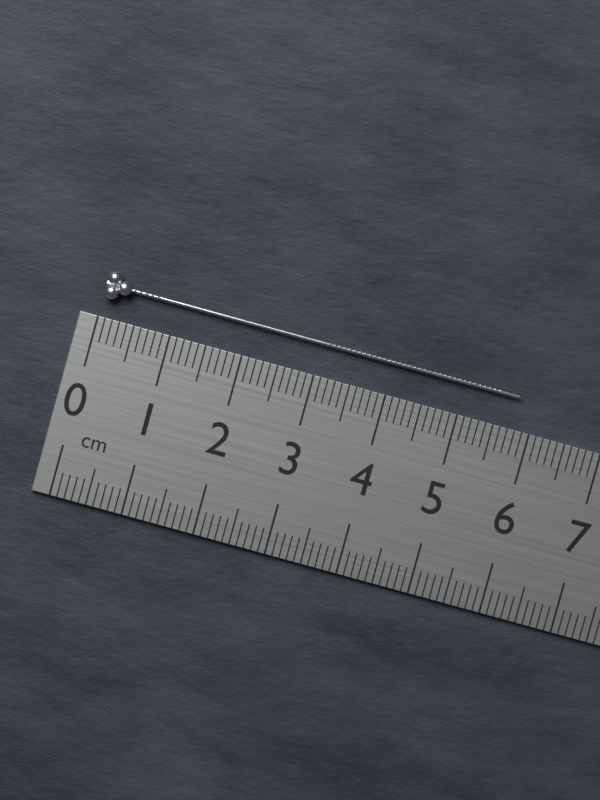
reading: 5.8 cm
